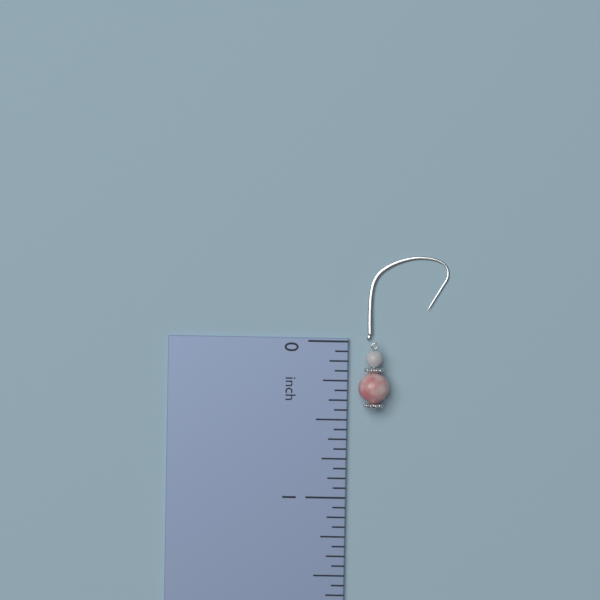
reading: 0.4375 inch
